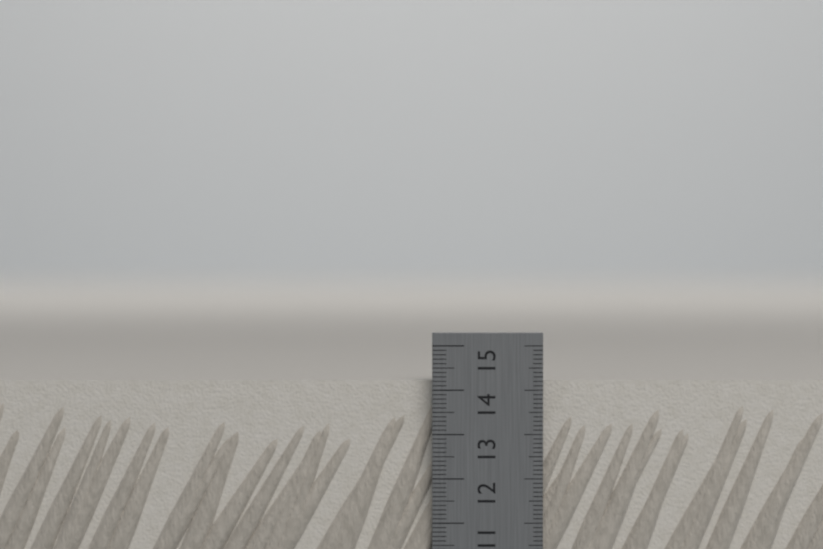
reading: 14.2 cm
